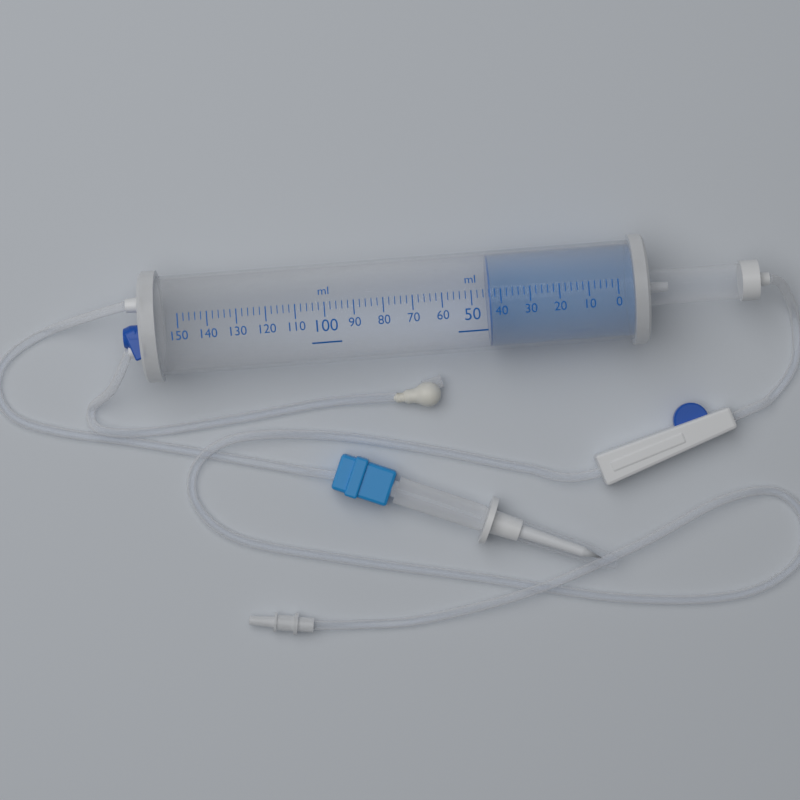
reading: 44 ml
